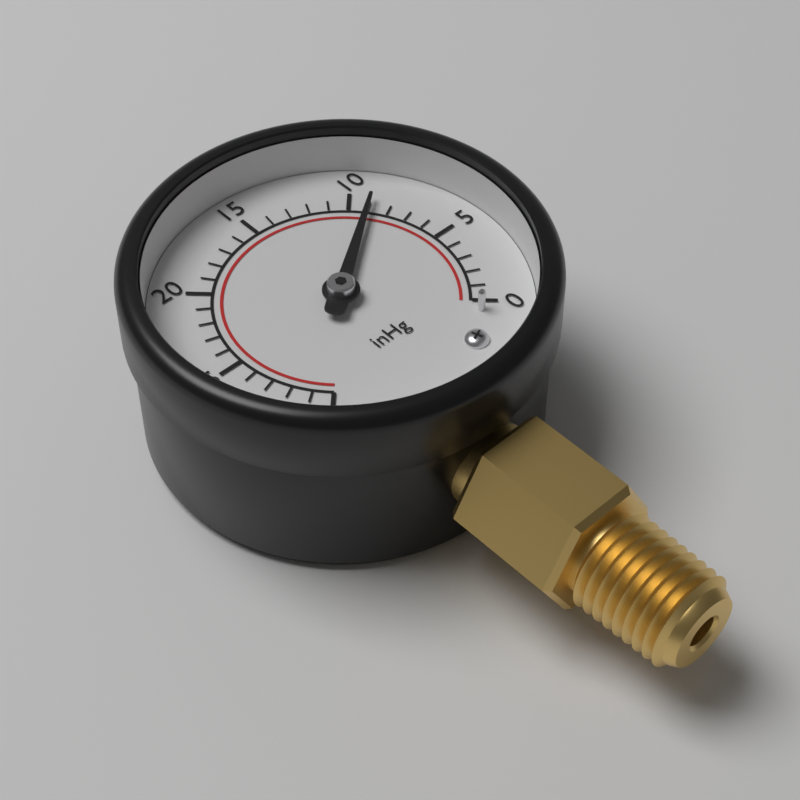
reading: 9 inHg
